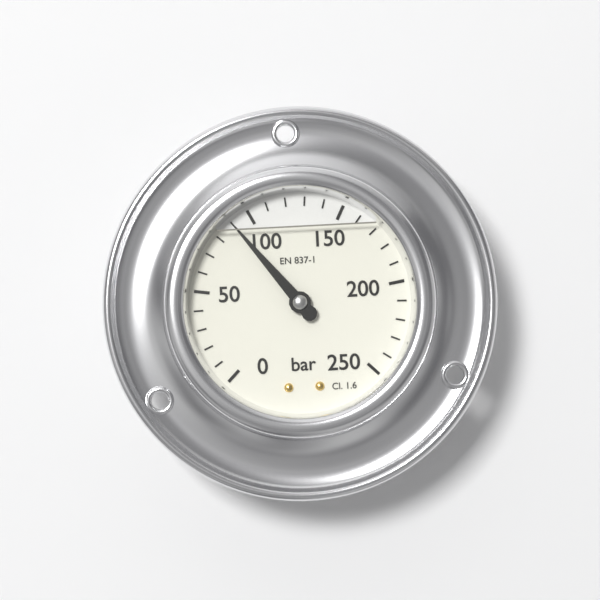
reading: 90 bar
